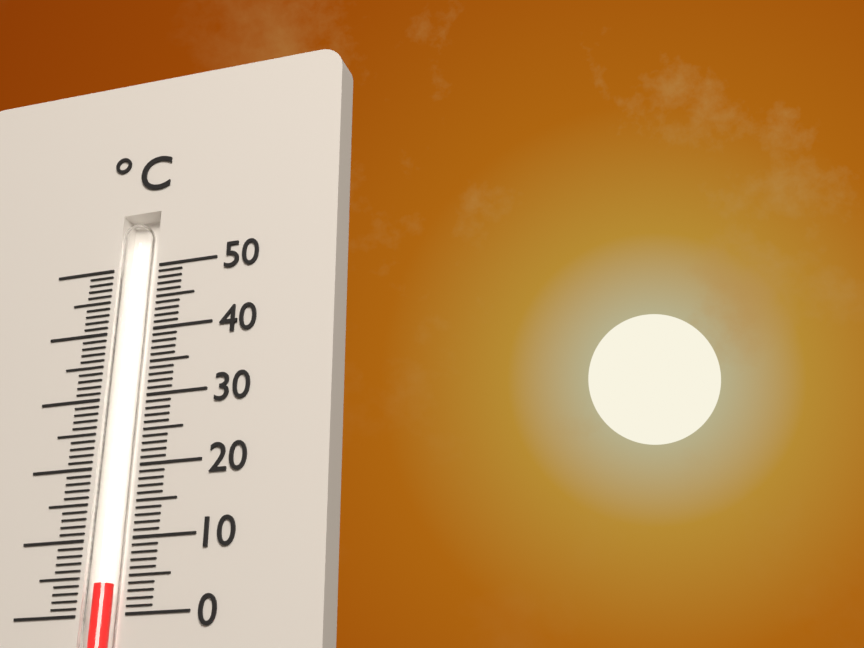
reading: 4 °C
